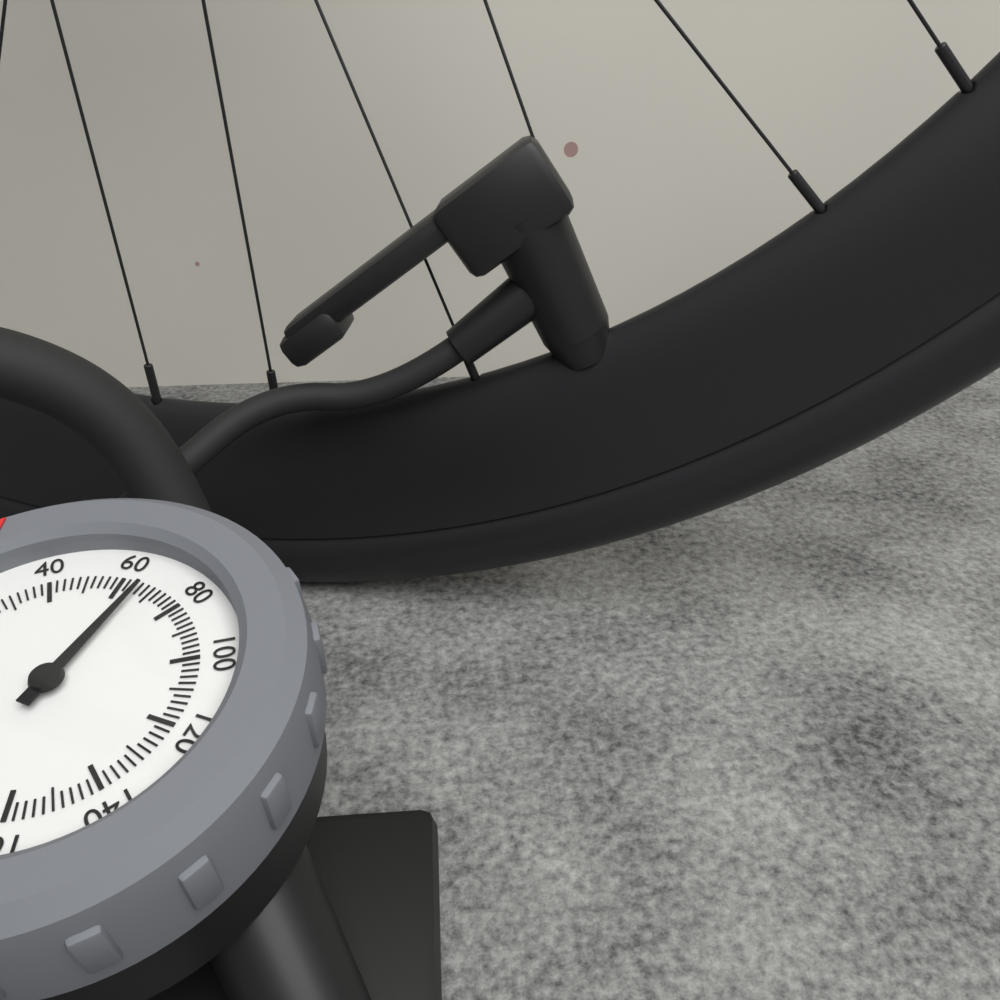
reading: 66 psi
